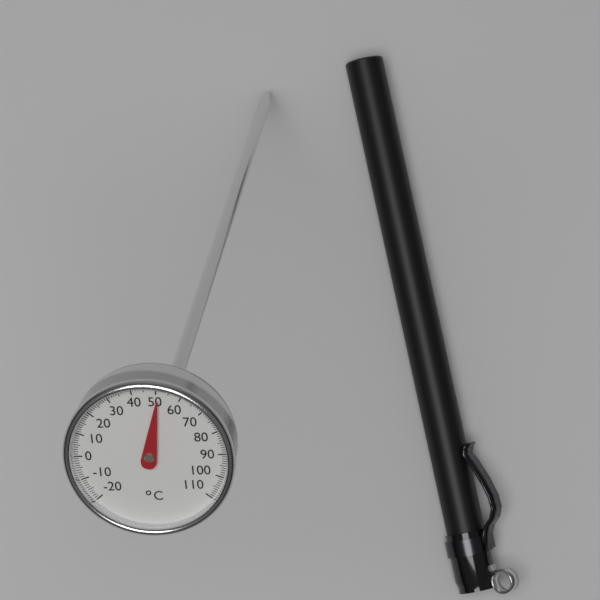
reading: 51 °C
